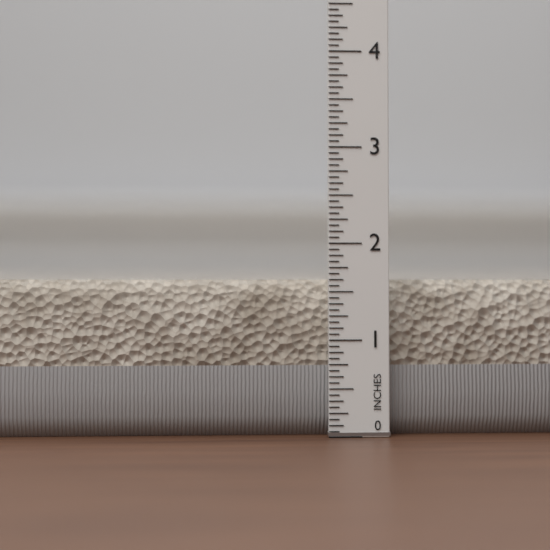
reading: 1.6250 in
